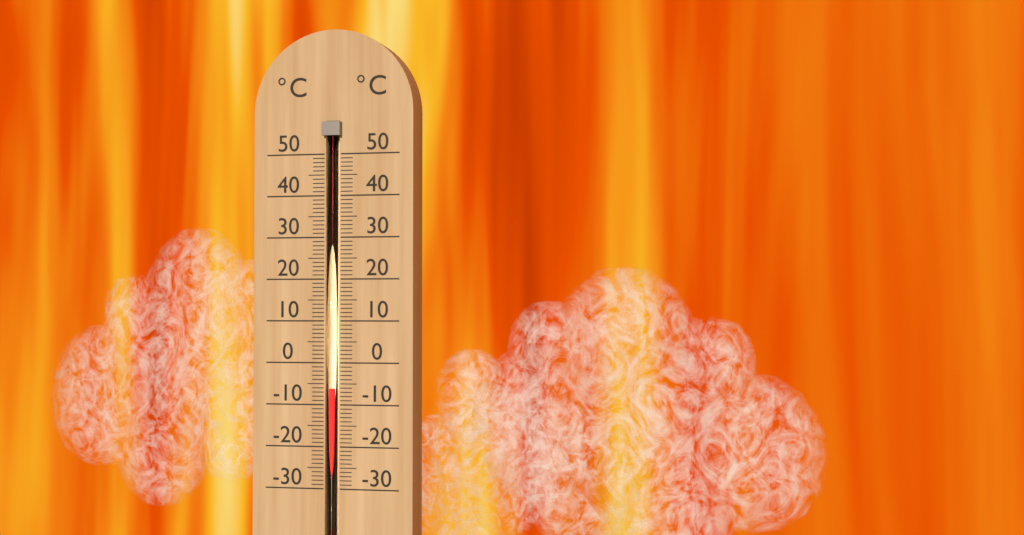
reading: -6 °C
